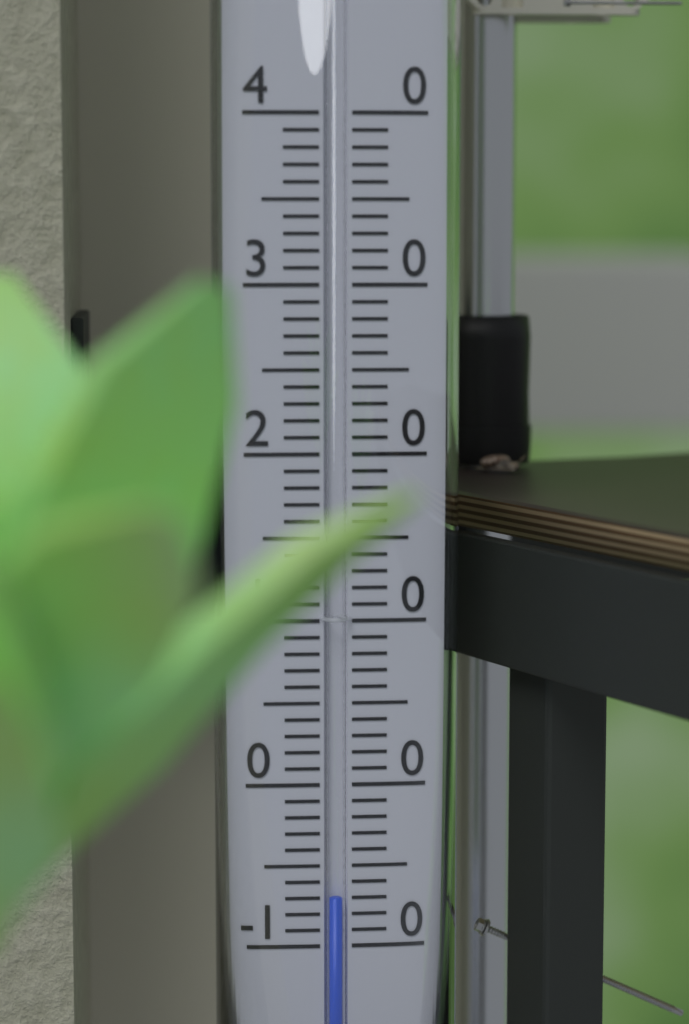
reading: -7 (no unit)
